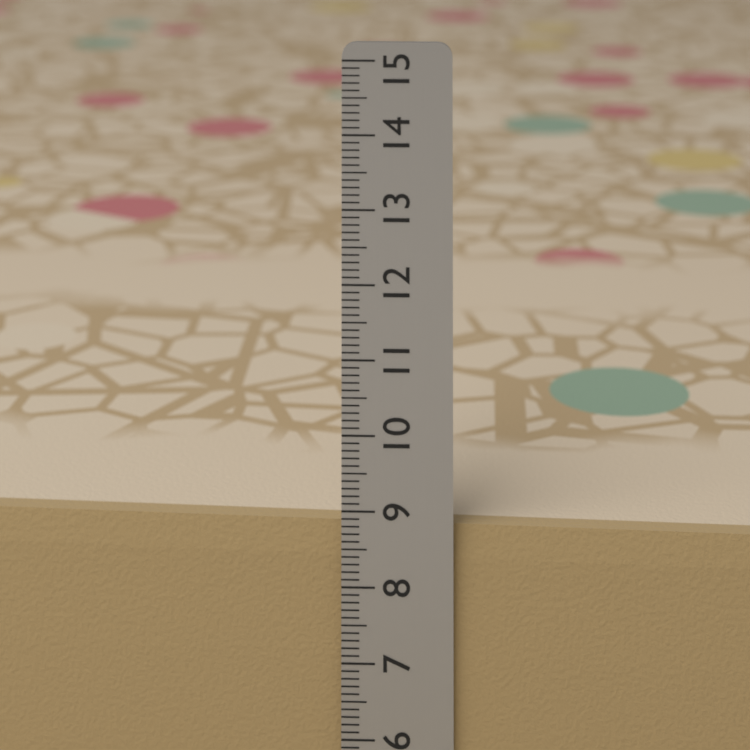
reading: 8.8 cm
